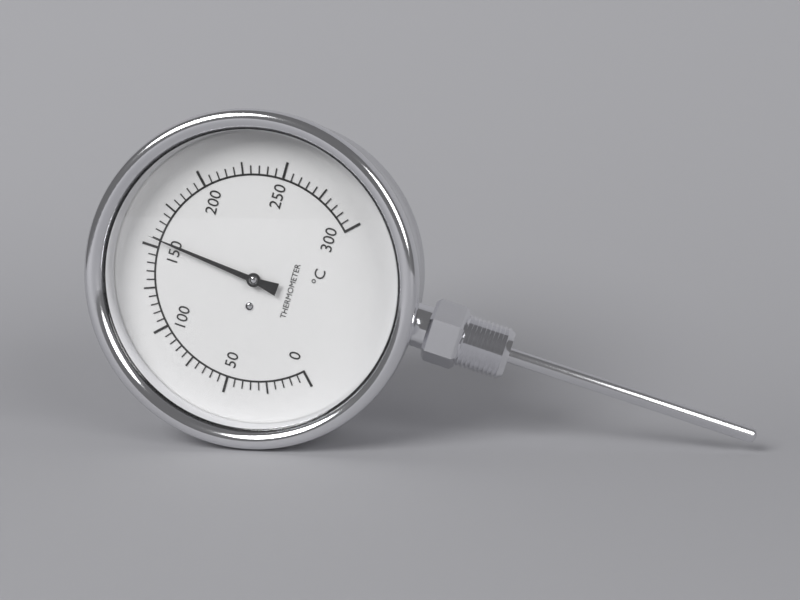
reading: 155 °C
